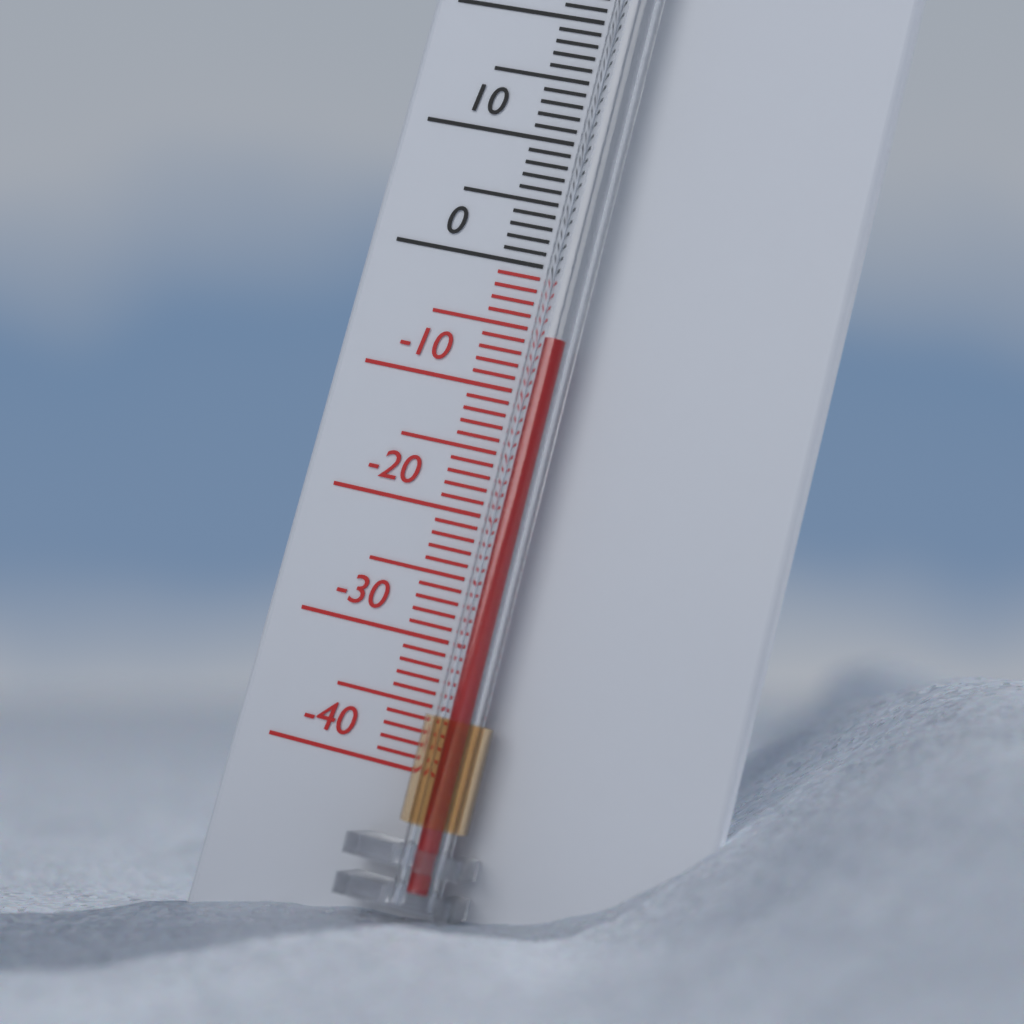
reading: -6 °C
